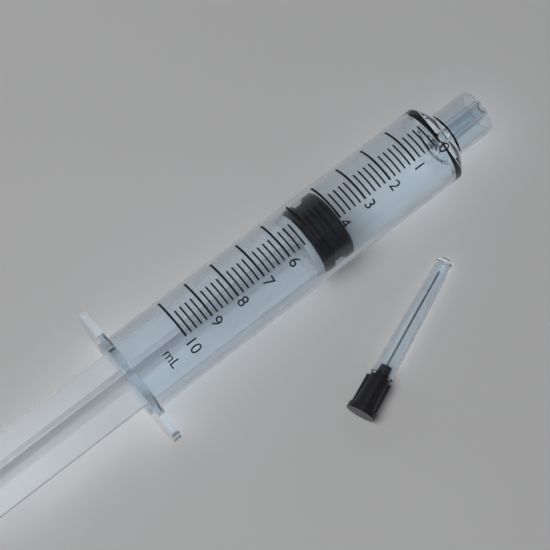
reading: 4.0 ml
